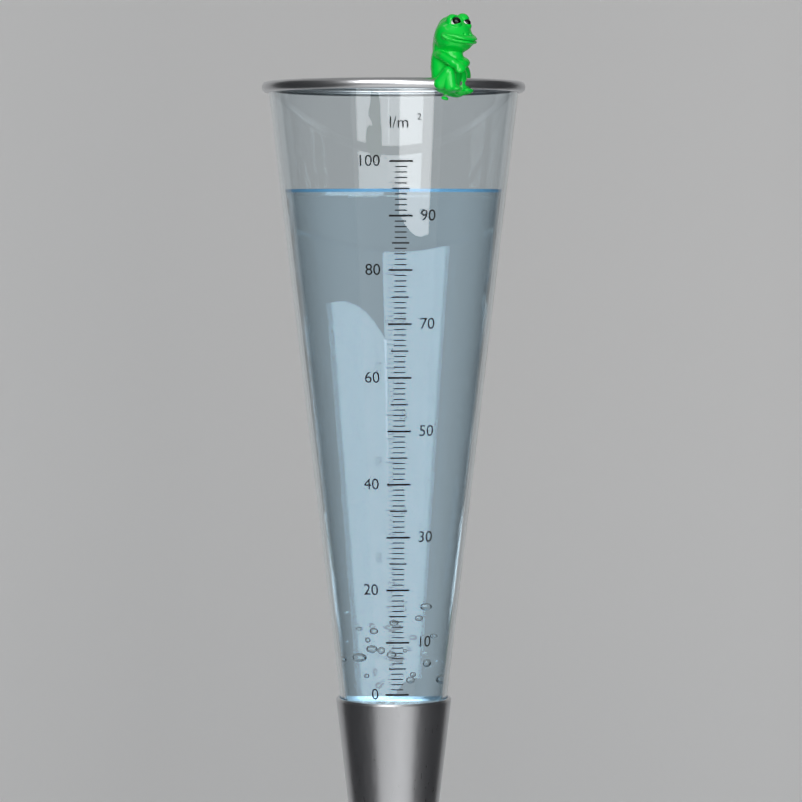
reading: 95 l/m²
